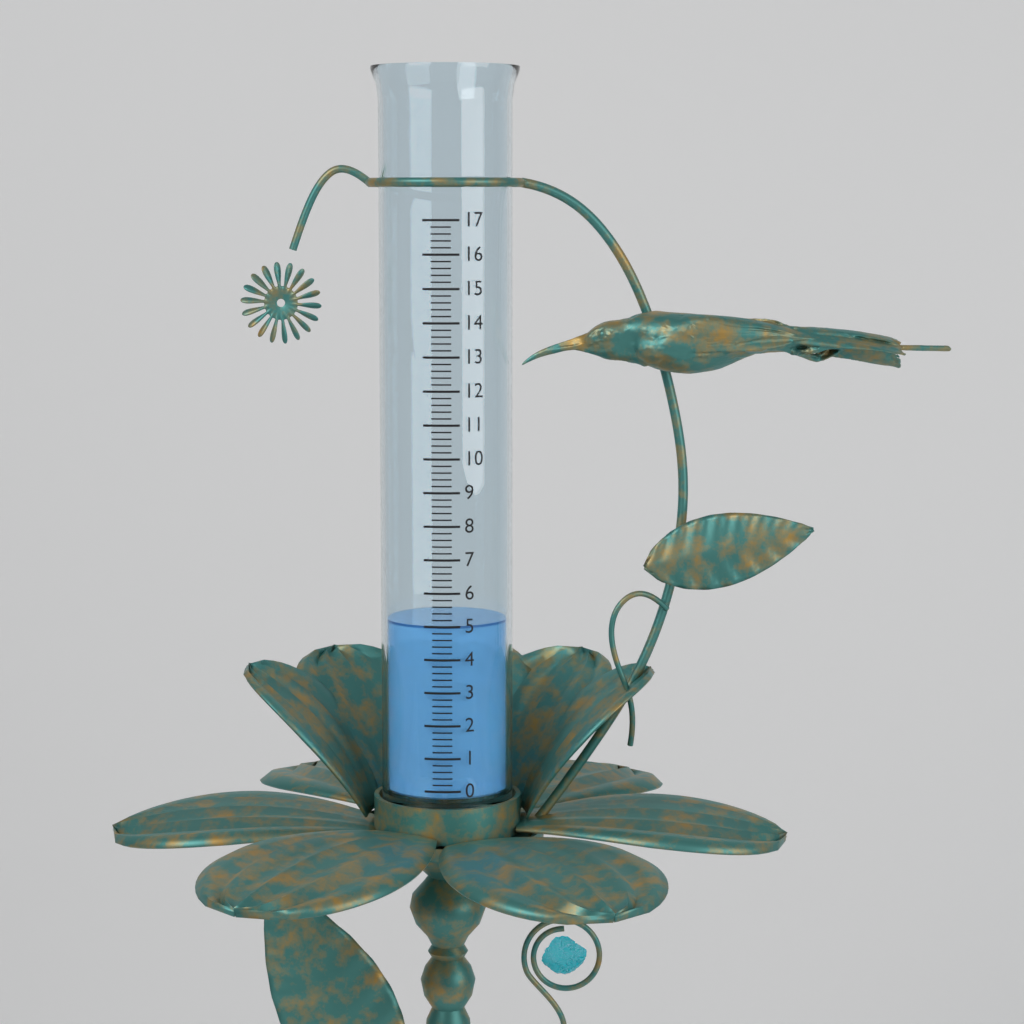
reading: 5.0 (no unit)
